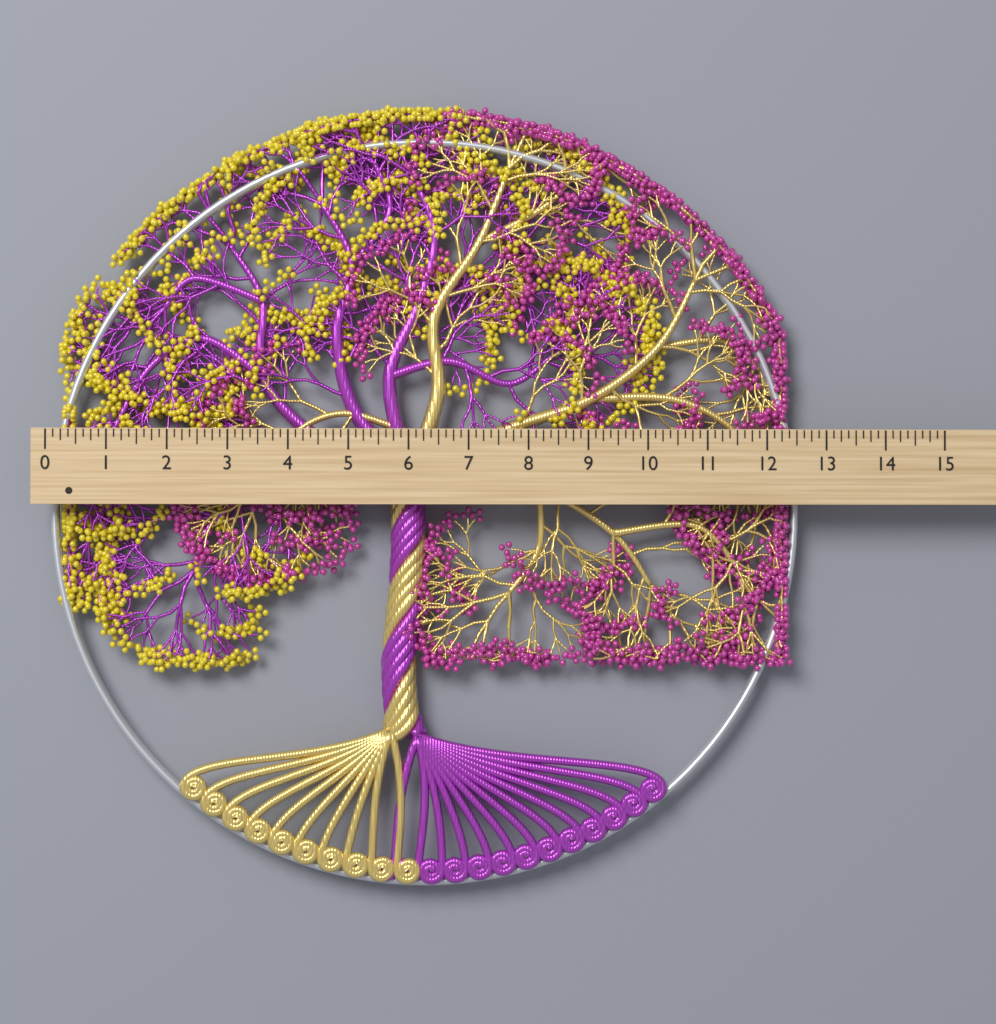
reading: 12.625 (no unit)
